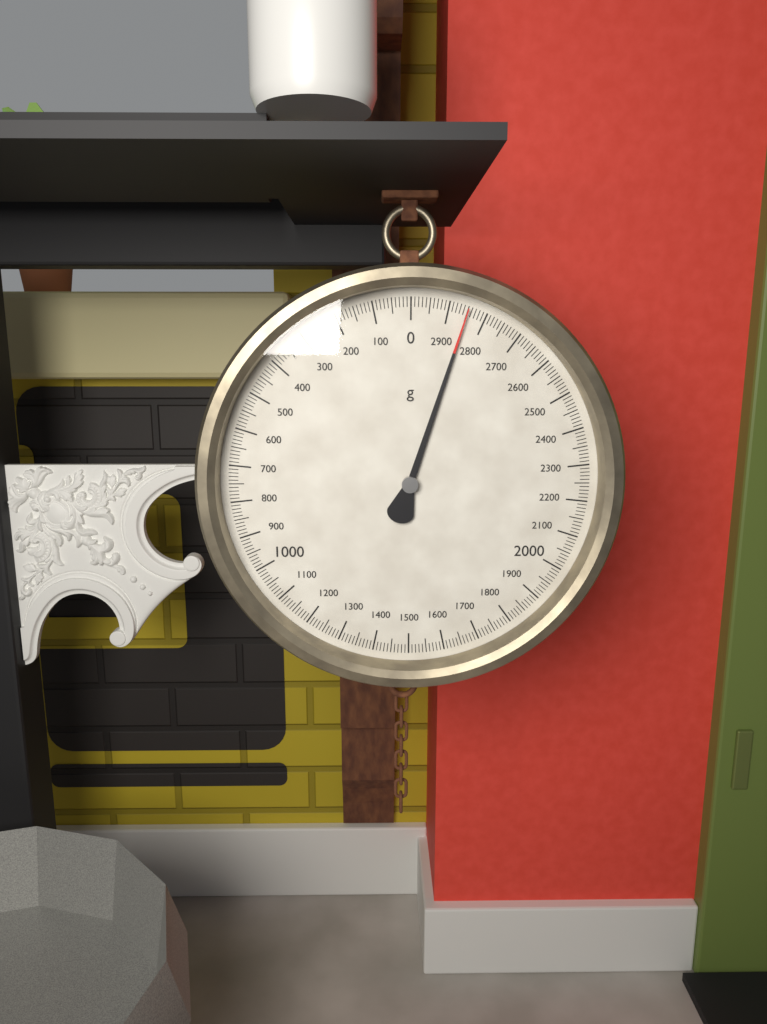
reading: 2850 g
